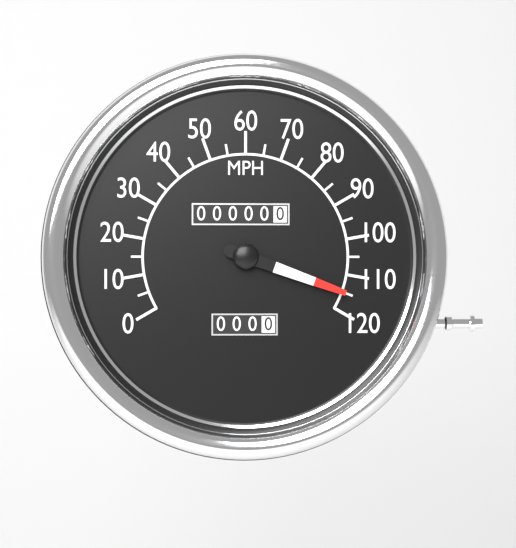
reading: 115 MPH
